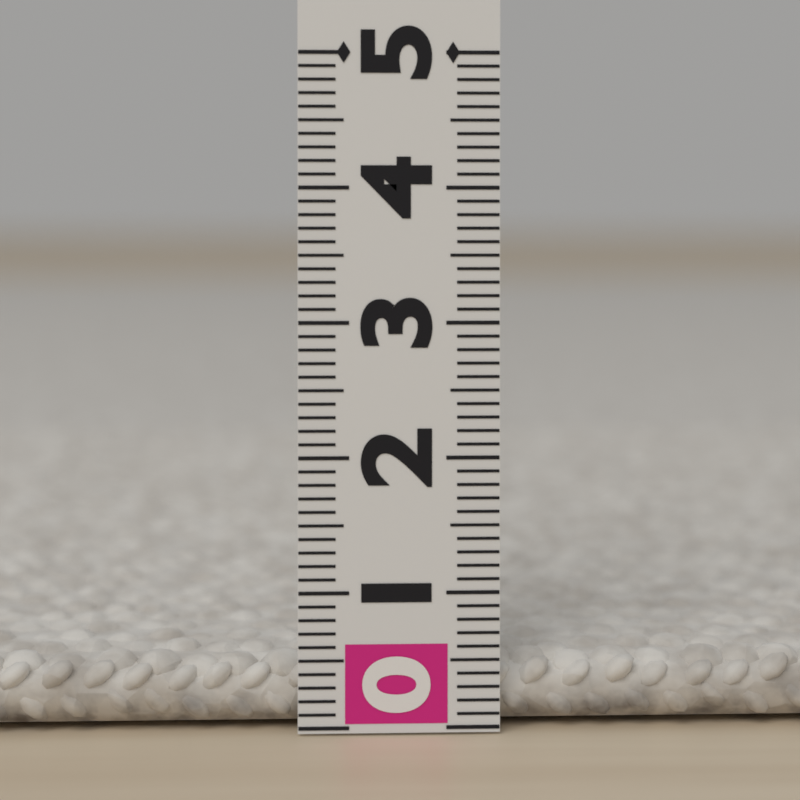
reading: 0.5 (no unit)
